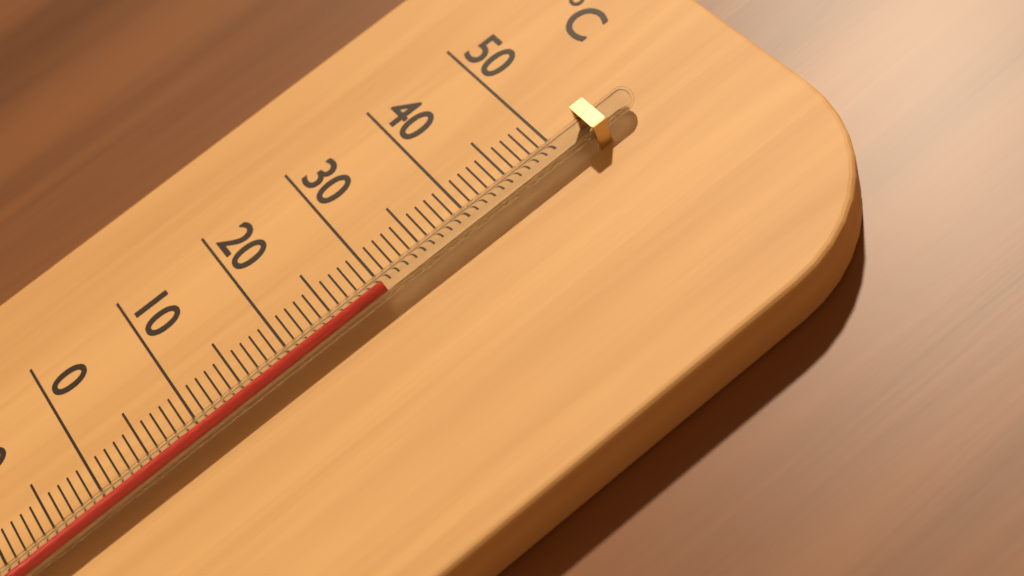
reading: 30 °C
